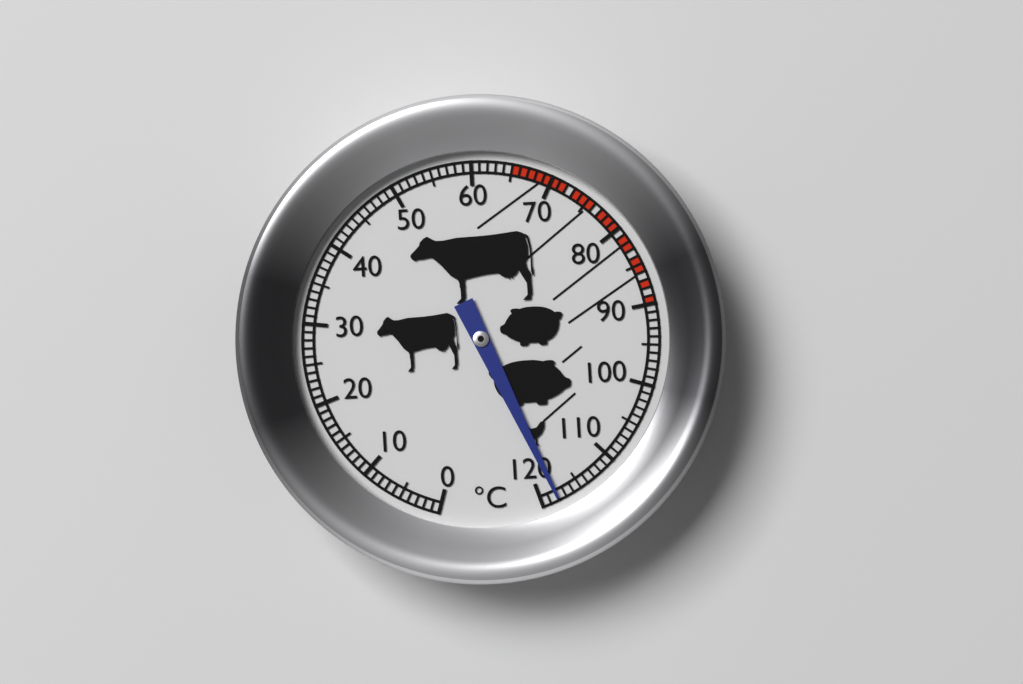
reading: 118 °C
